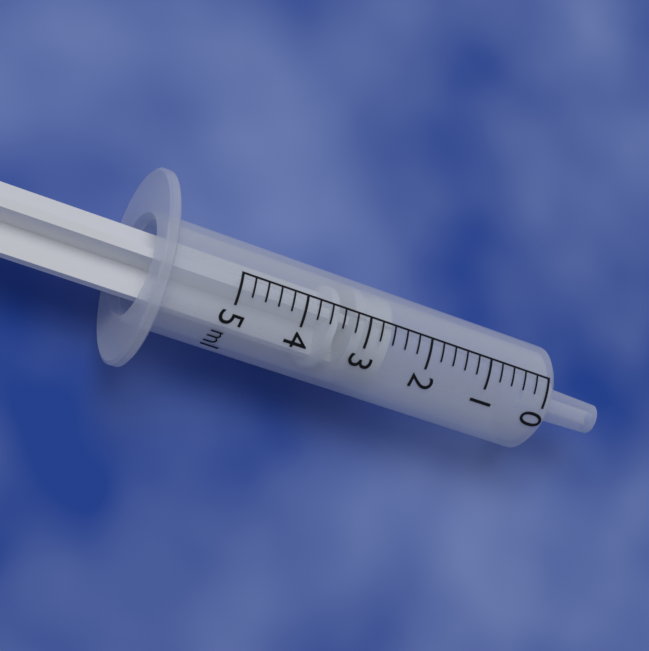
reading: 2.6 ml
